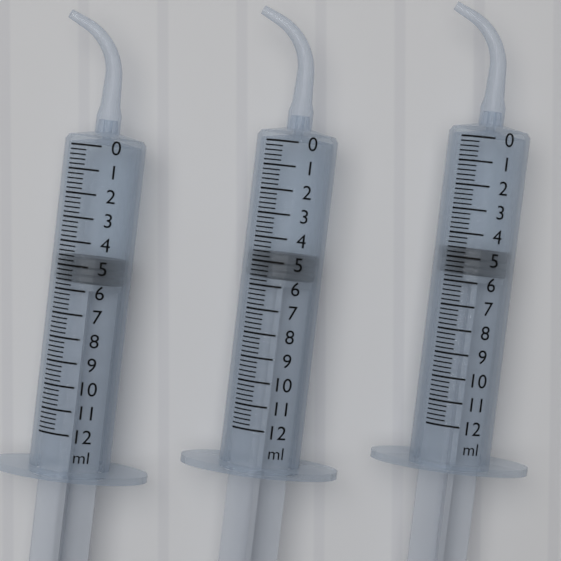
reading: 4.6 ml
